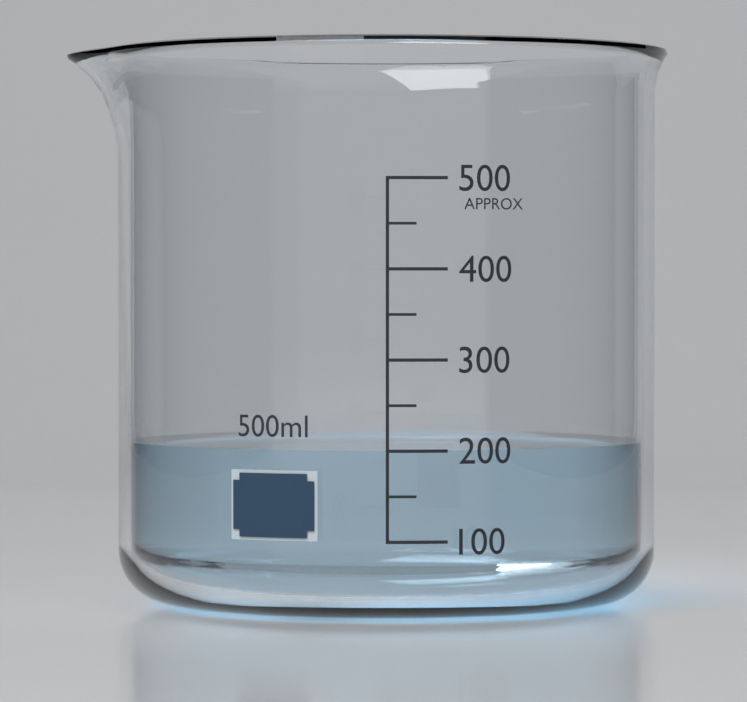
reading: 200 ml
